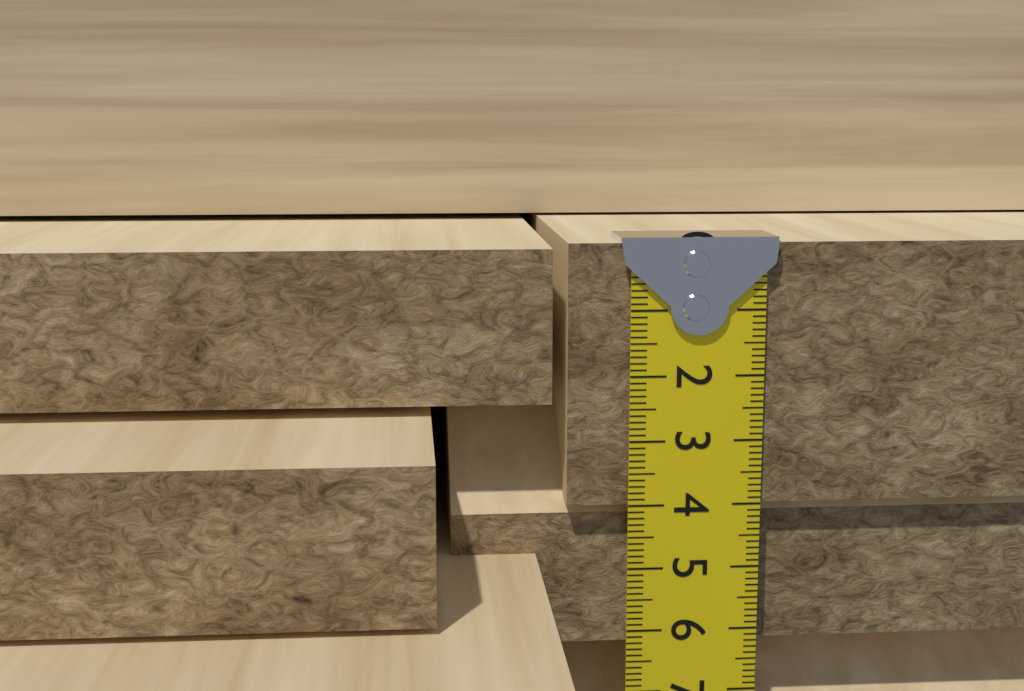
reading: 4.0 cm
